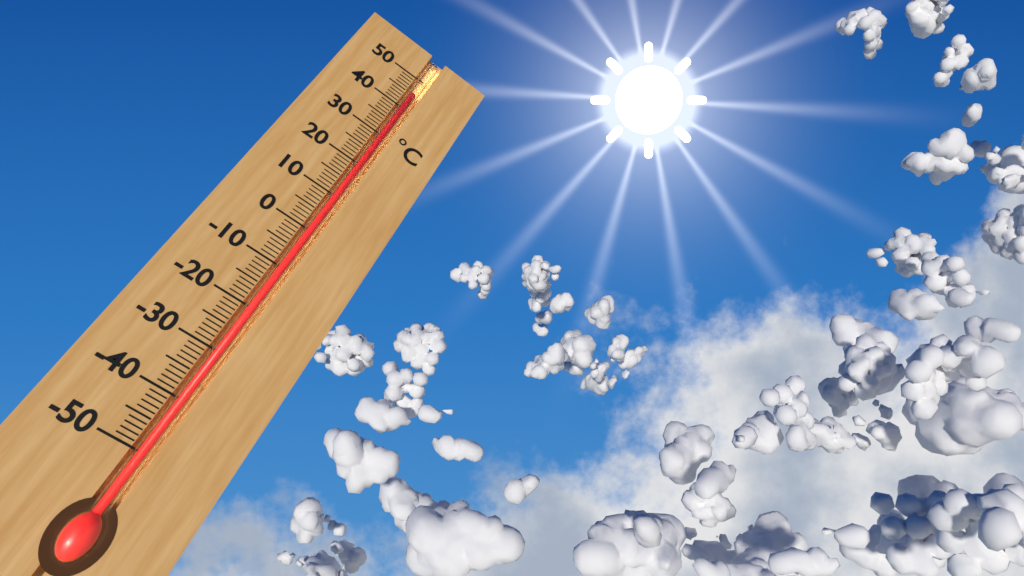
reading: 45 °C
